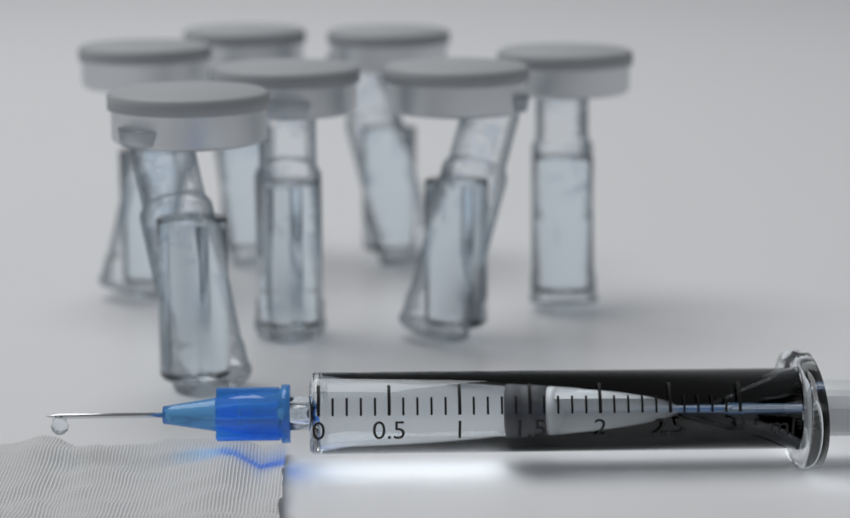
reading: 1.3 ml
